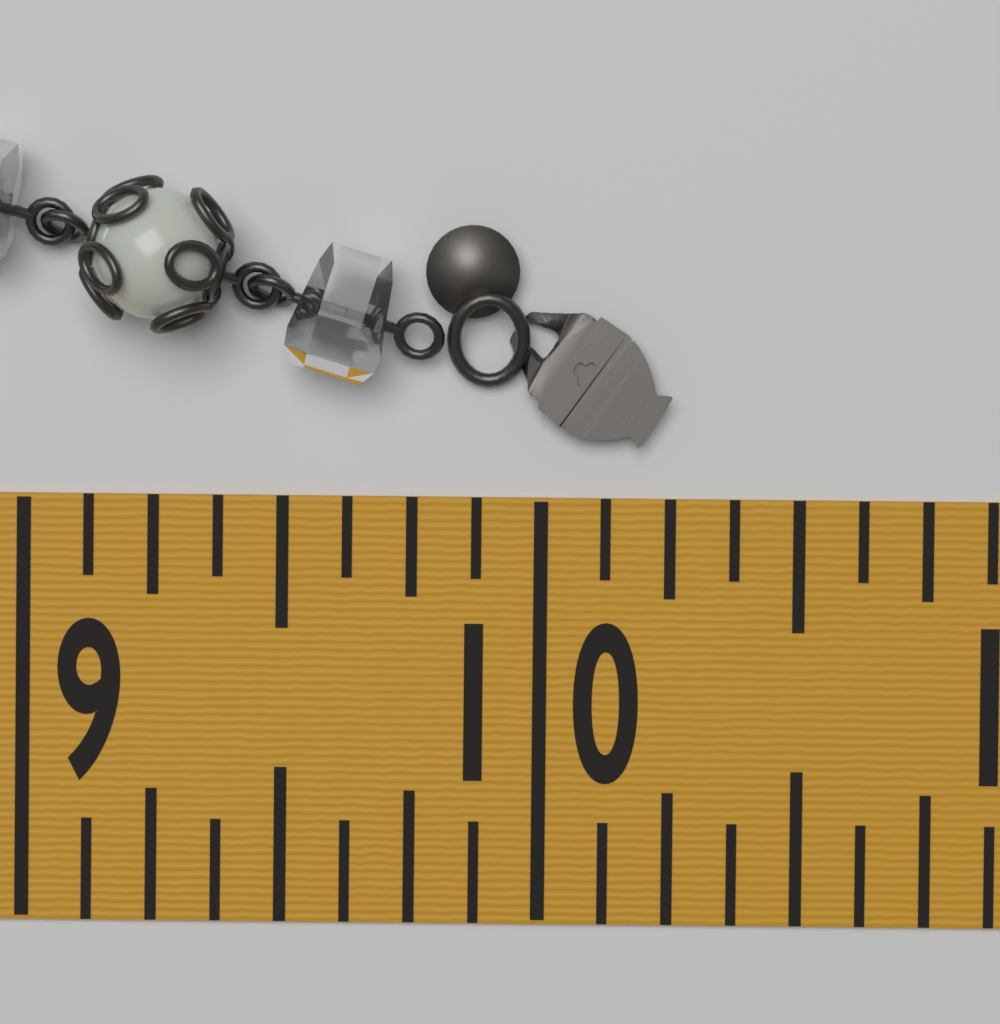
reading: 10.250 in
